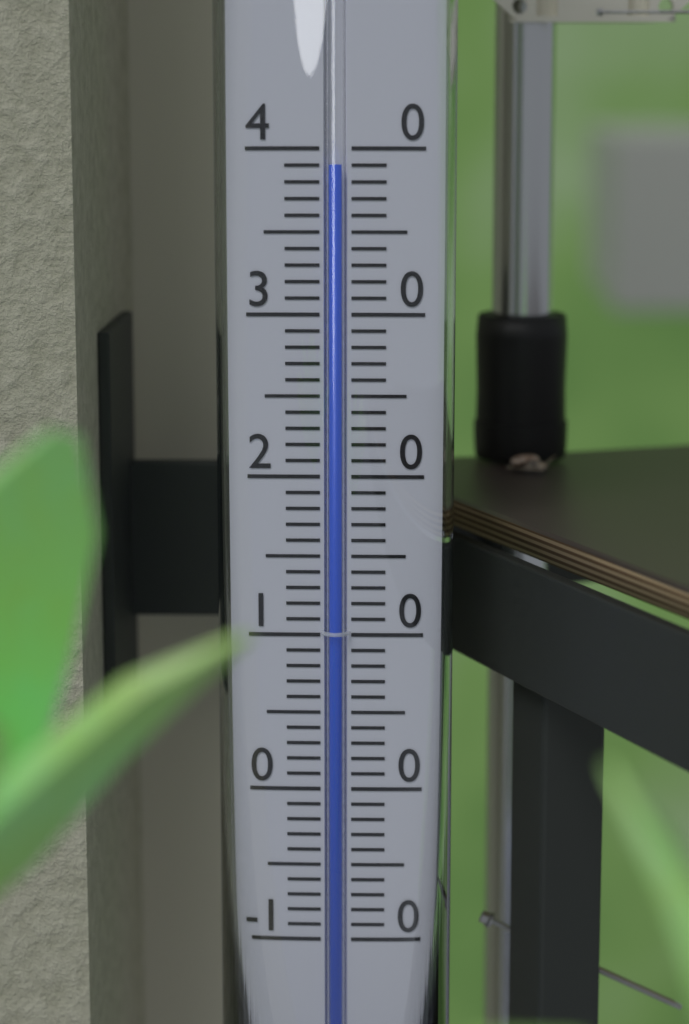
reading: 39 (no unit)
